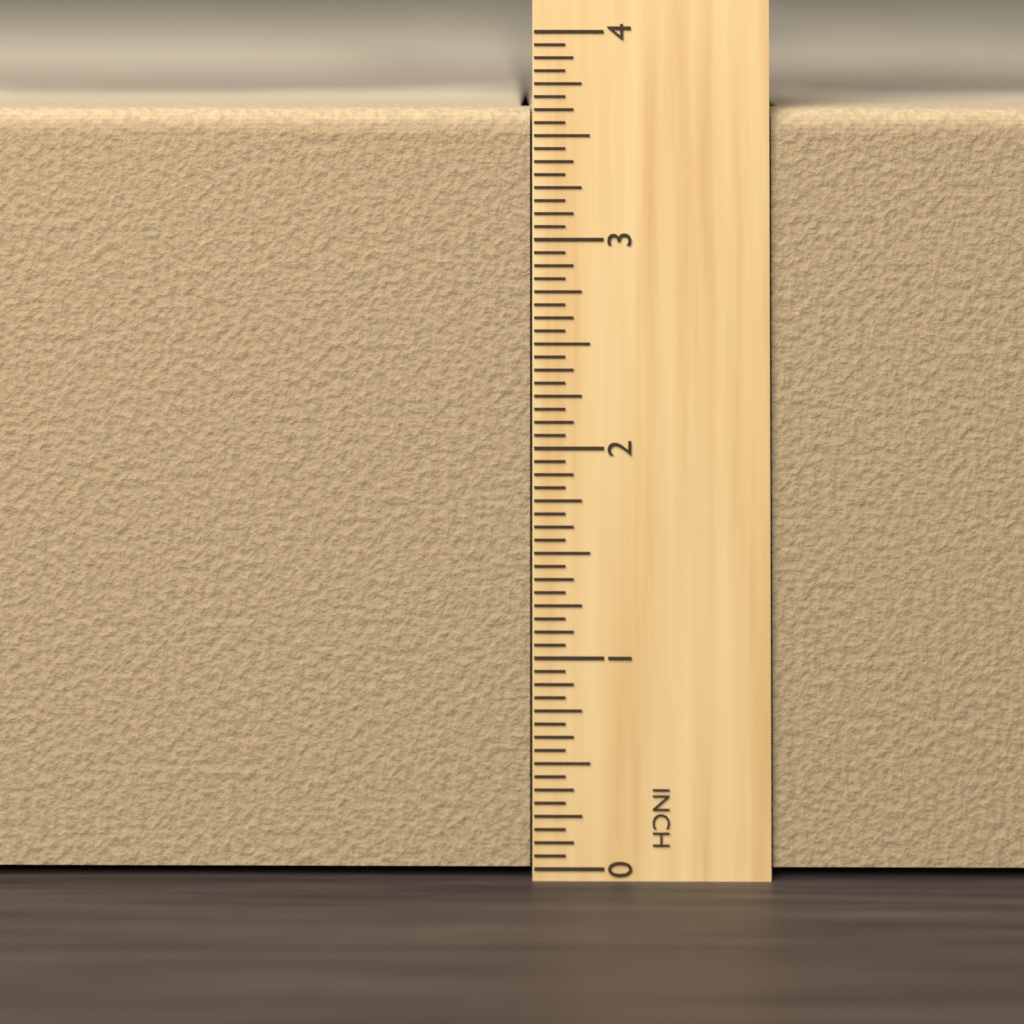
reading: 3.6250 in
